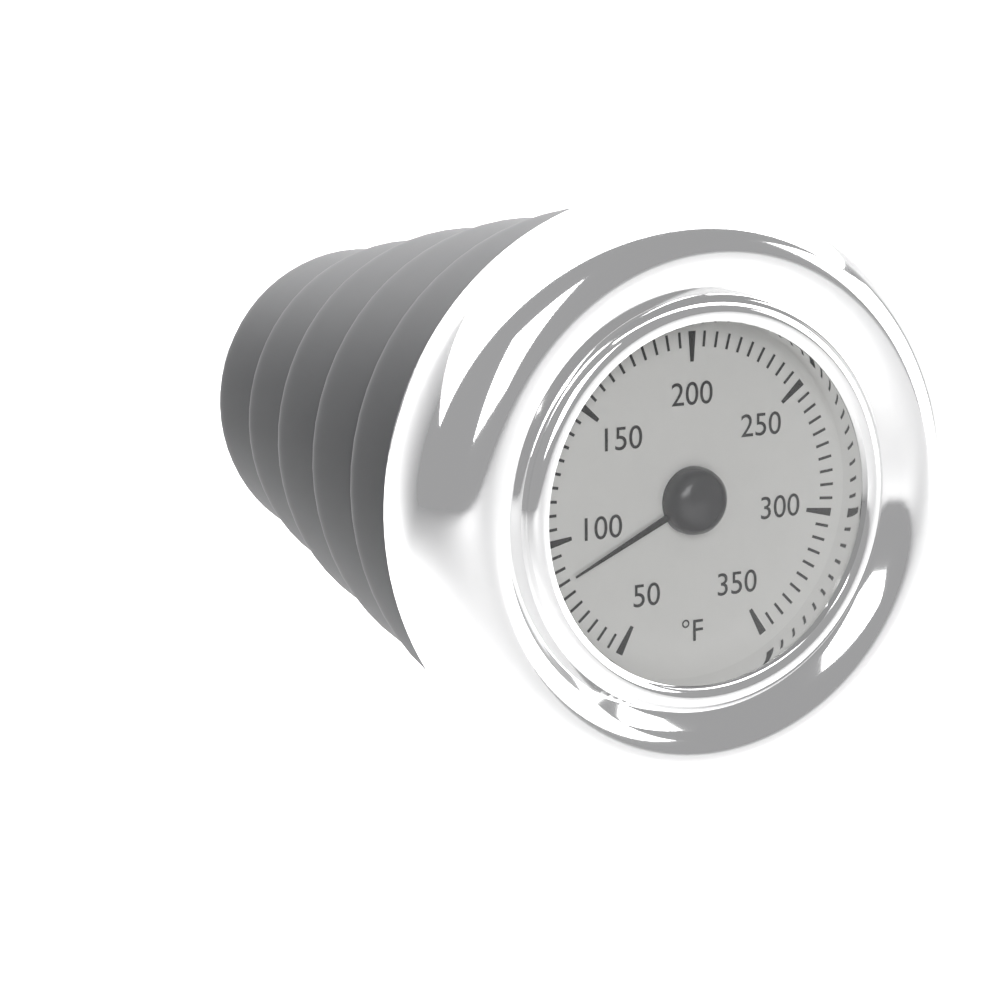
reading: 85 °F
